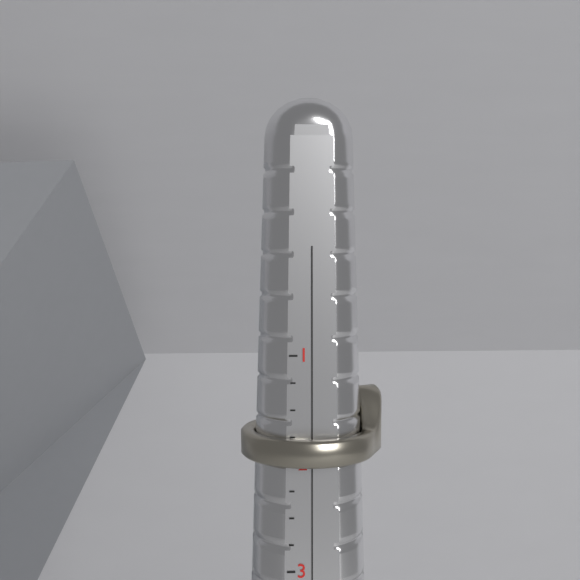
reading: 2.00 (no unit)
